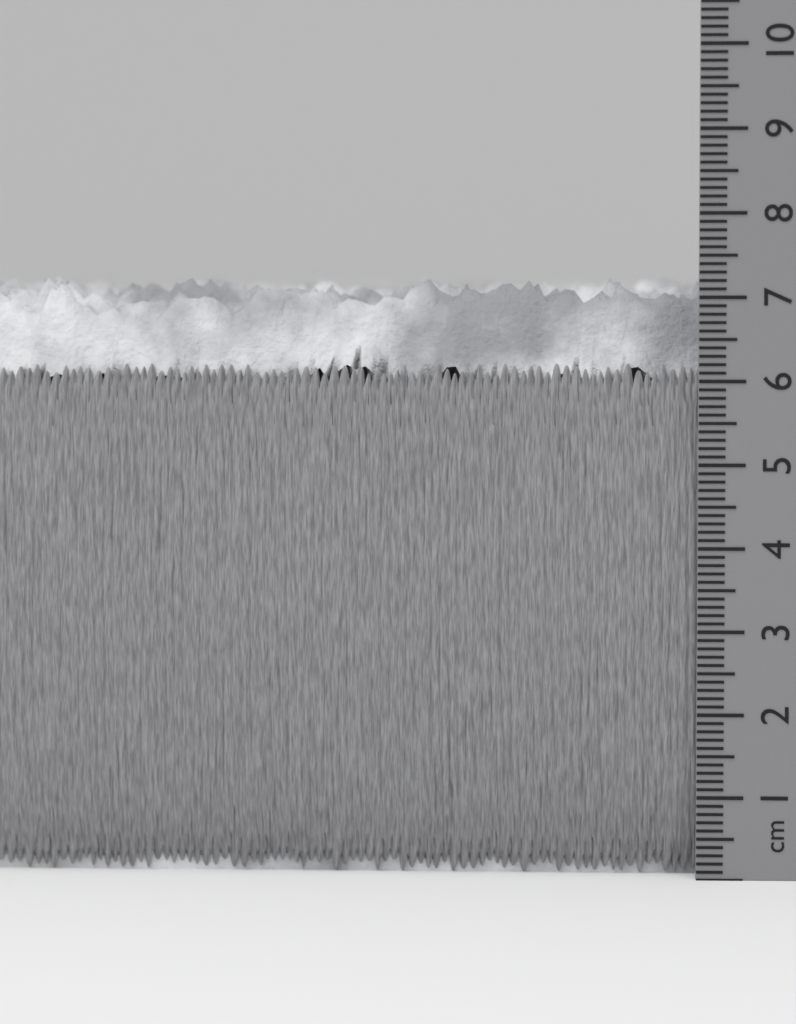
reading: 7.3 cm
